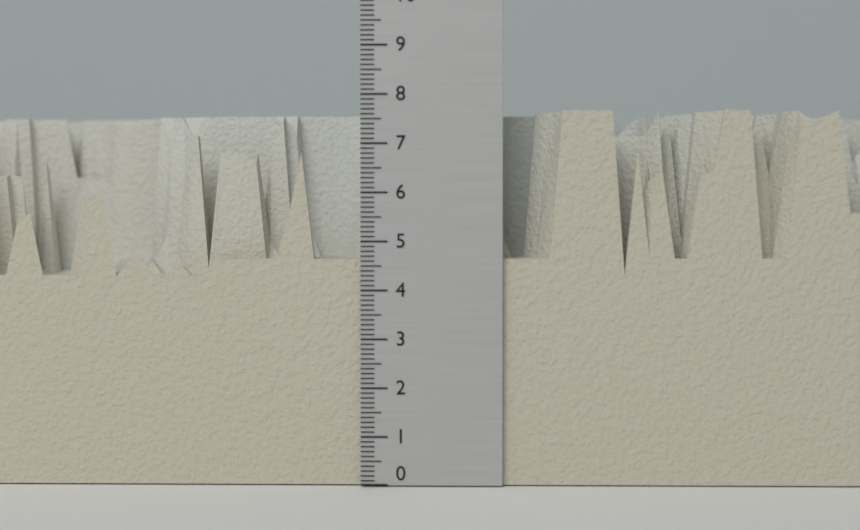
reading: 7.7 (no unit)
